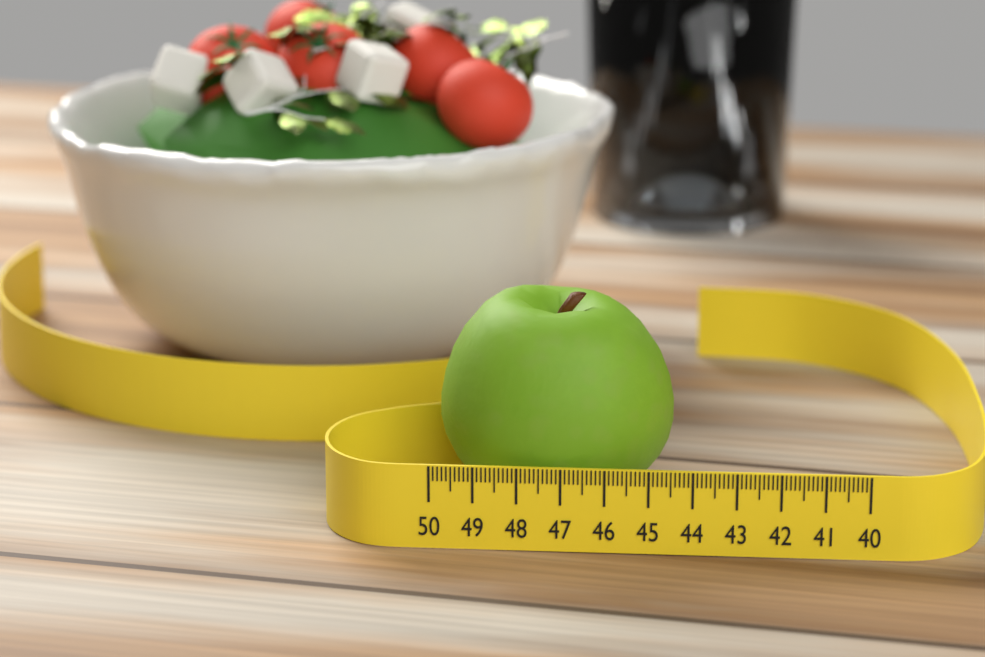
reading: 44.5 (no unit)
